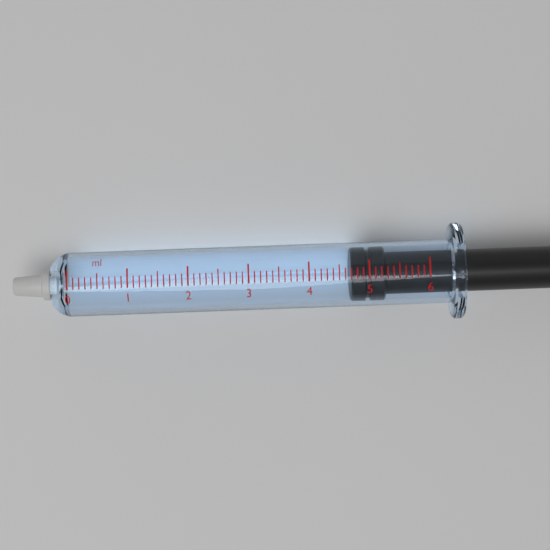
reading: 4.7 ml
